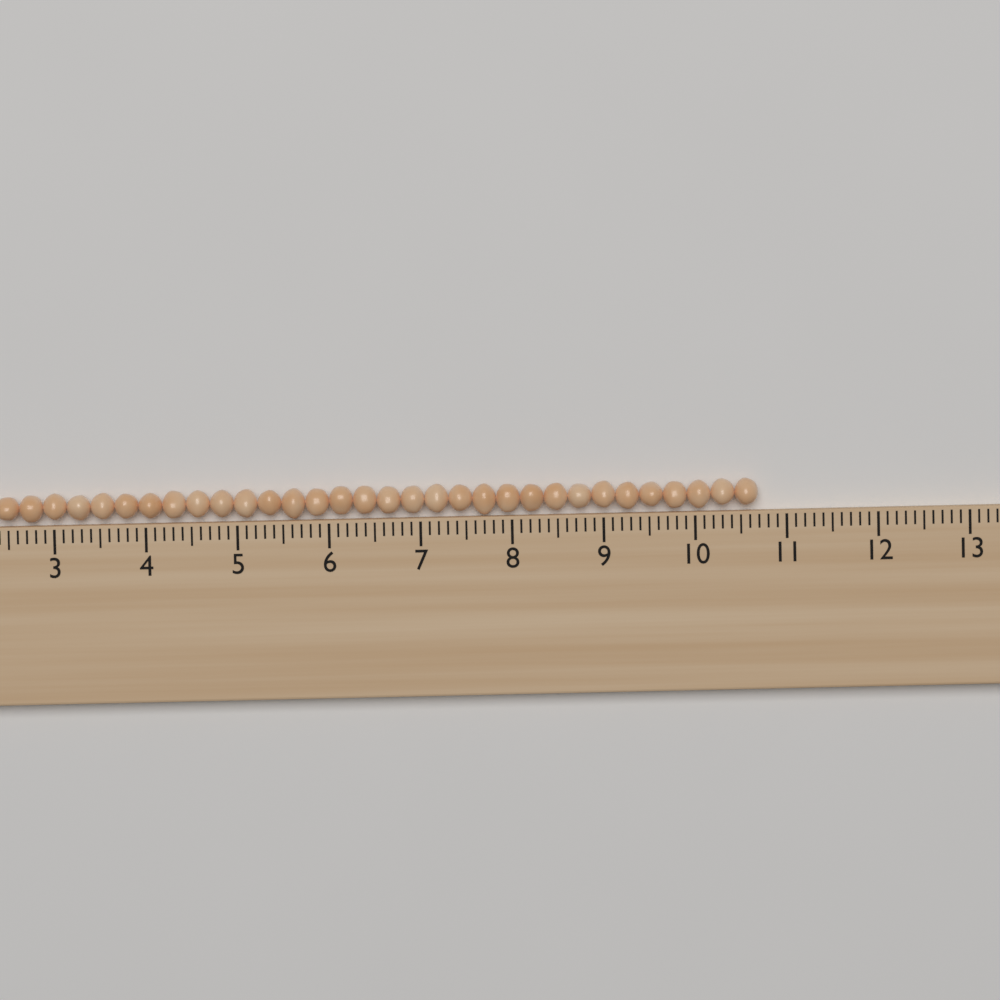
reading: 10.7 (no unit)
